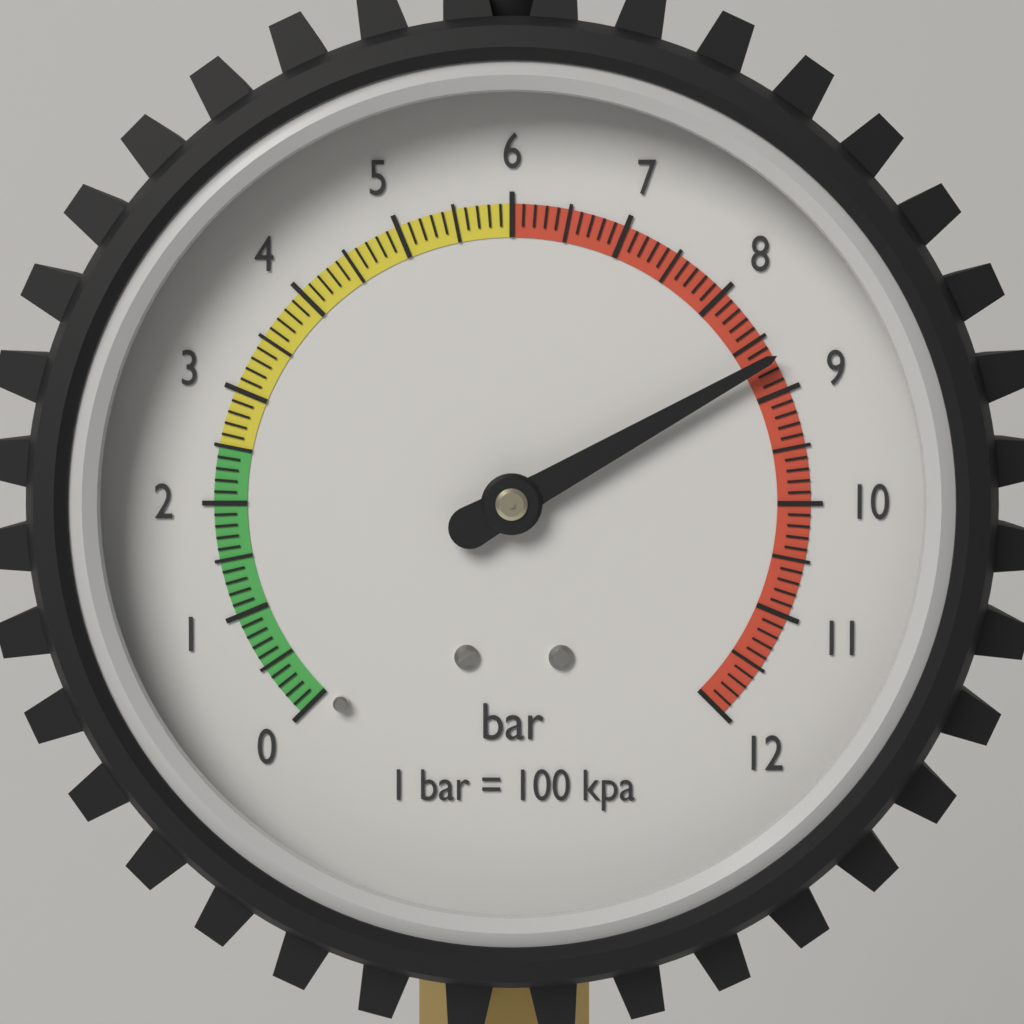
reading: 8.7 bar
